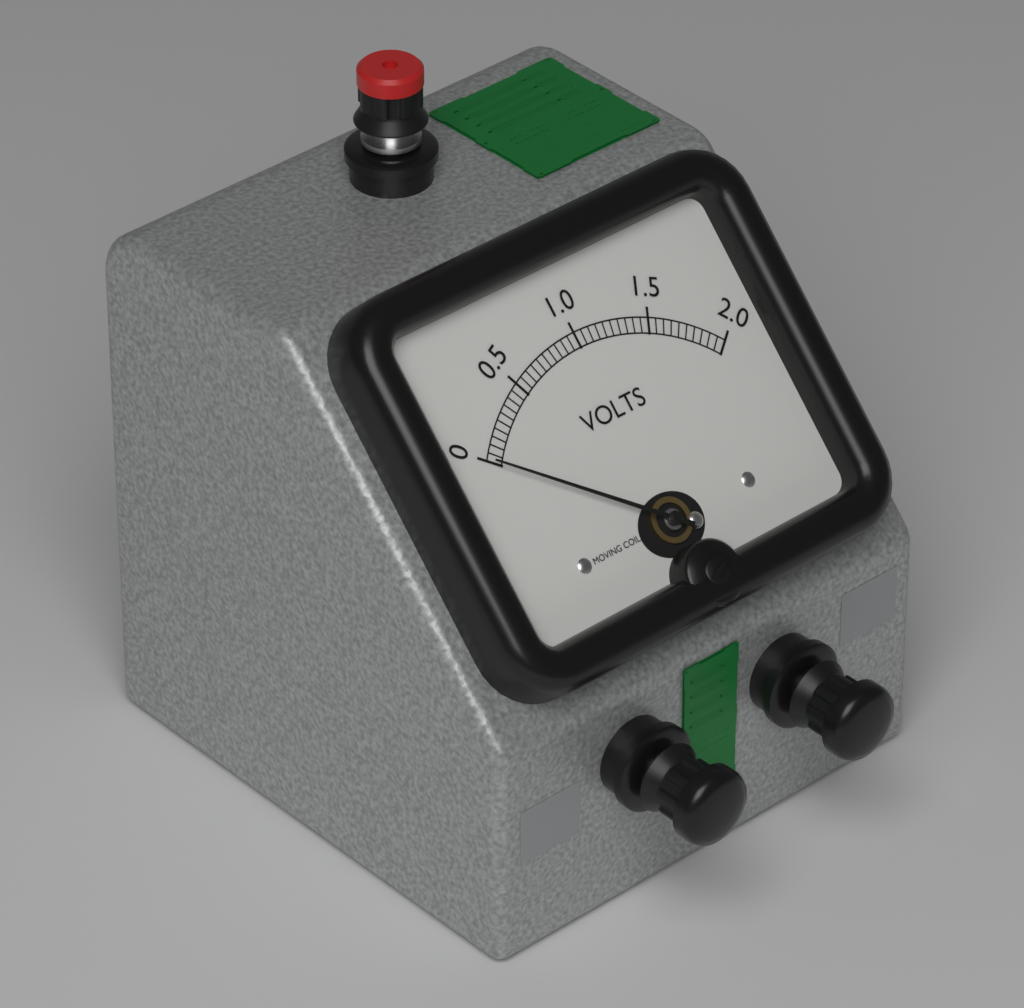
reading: 0.00 V
